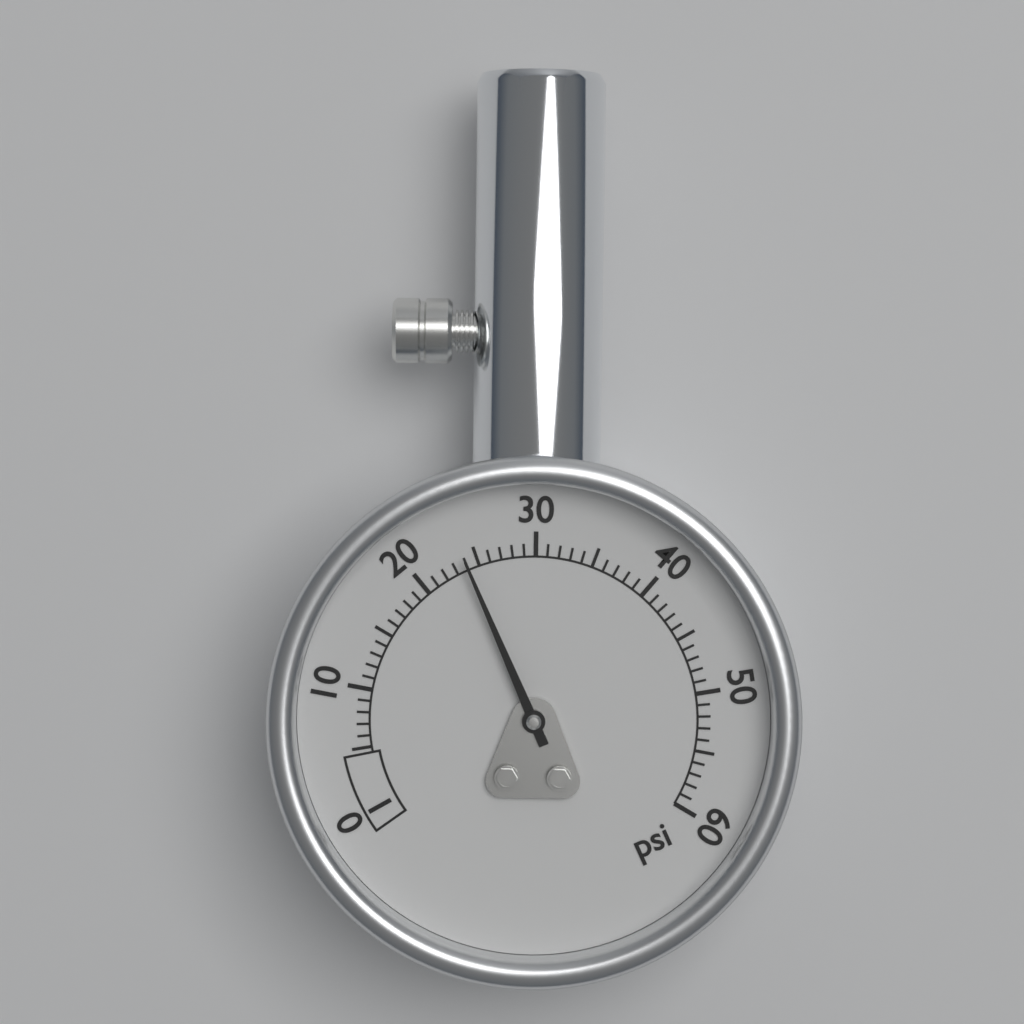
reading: 24 psi
